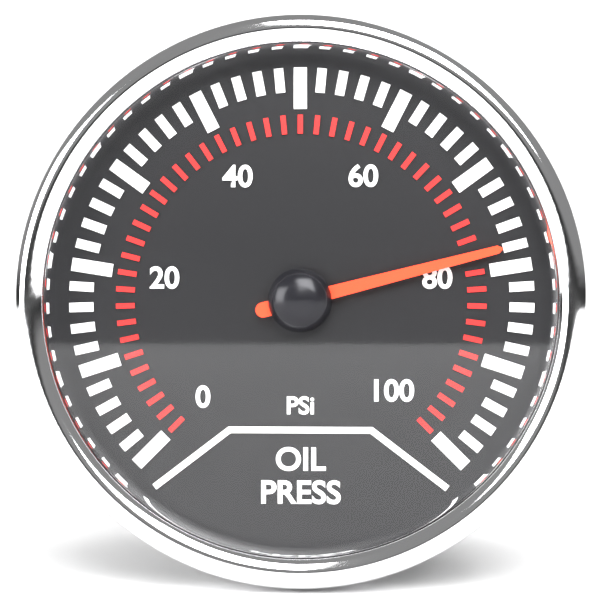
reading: 78 psi
